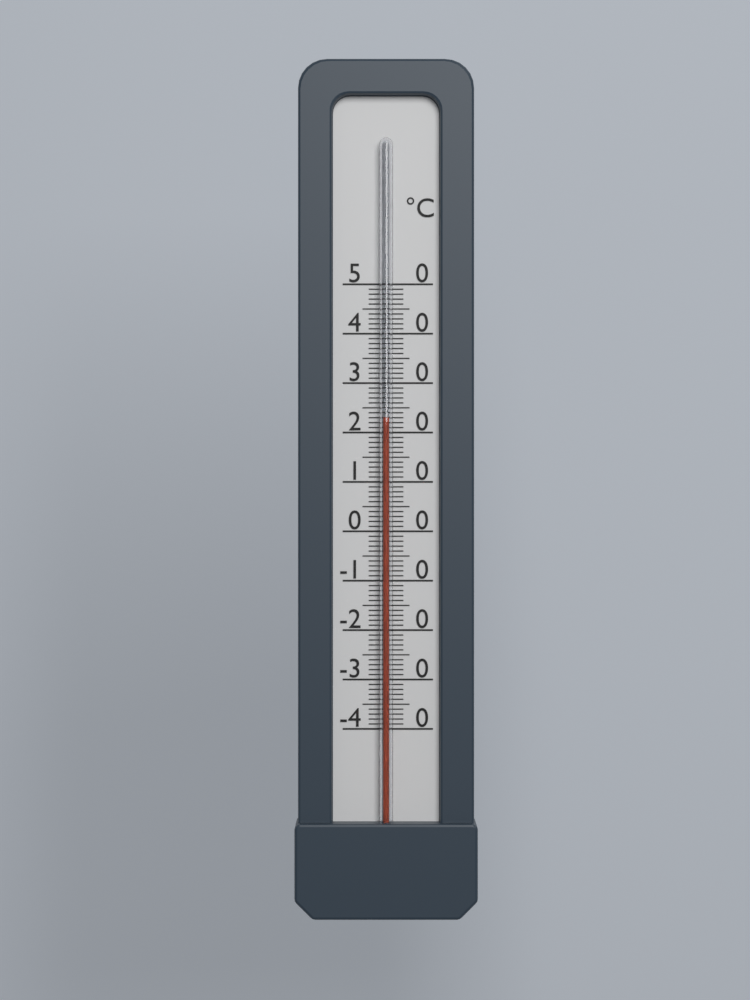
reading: 23 °C
